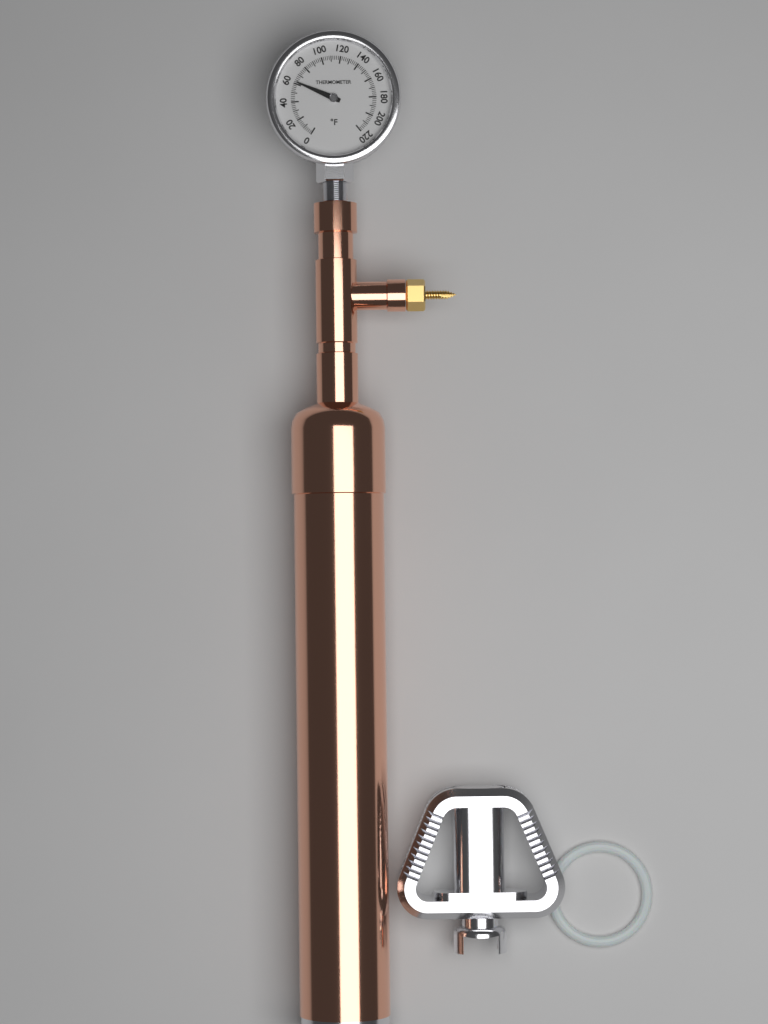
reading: 62 °F
